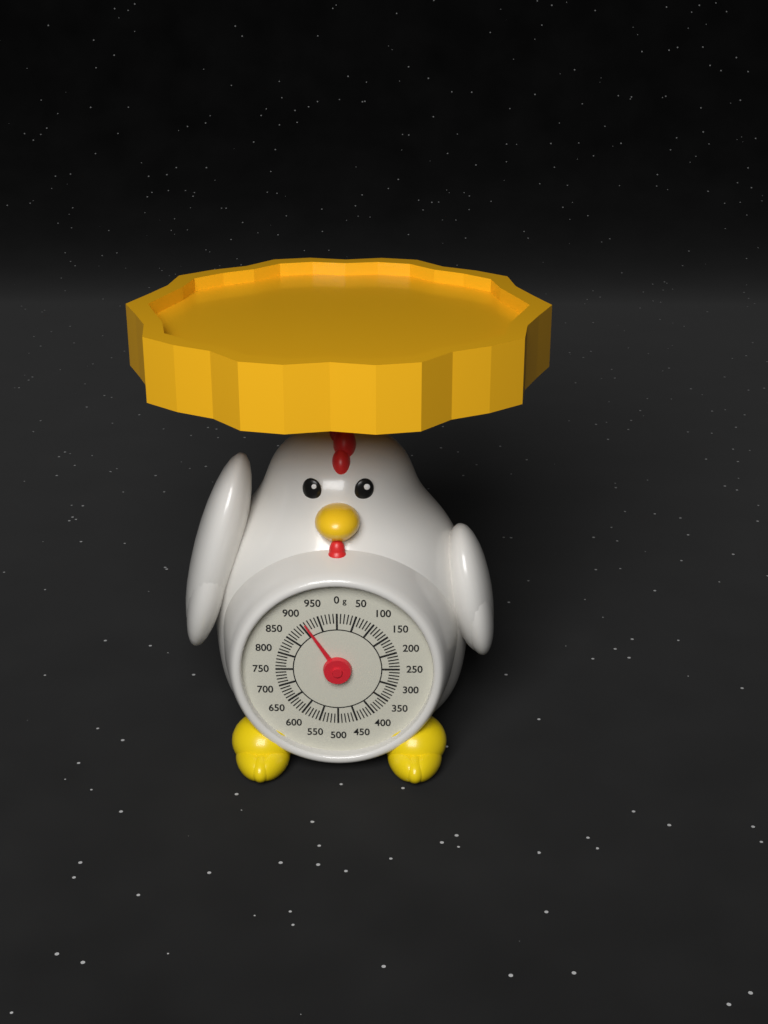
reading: 910 g
